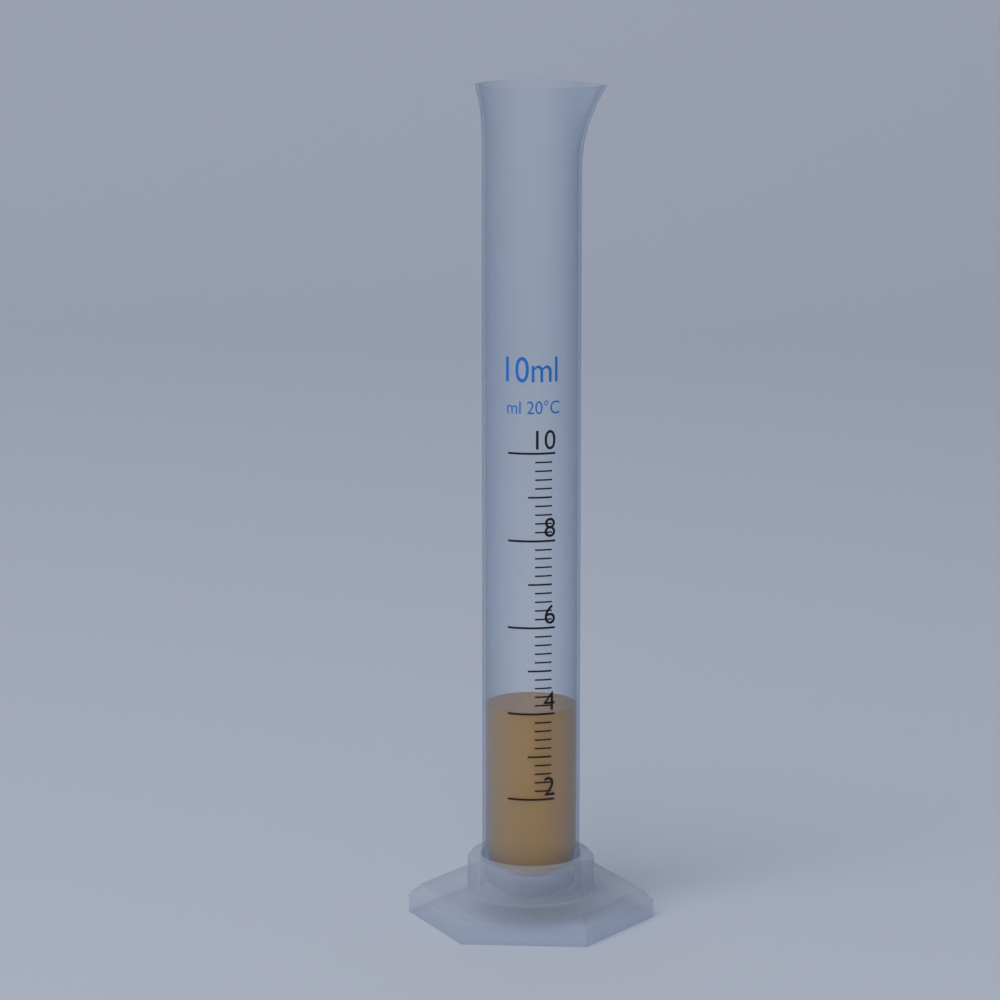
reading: 4.0 ml
